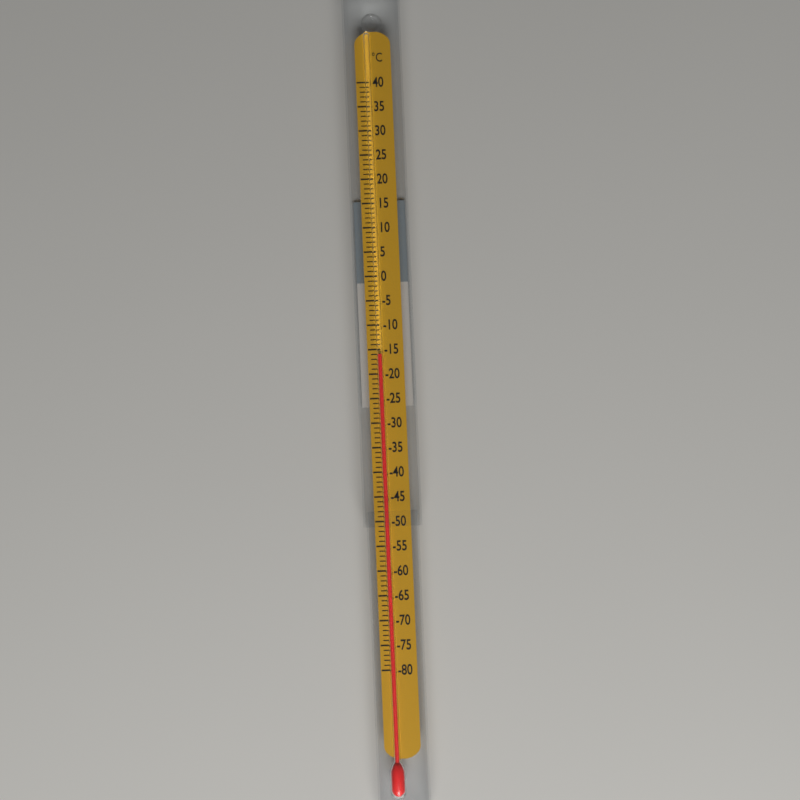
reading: -16 °C
